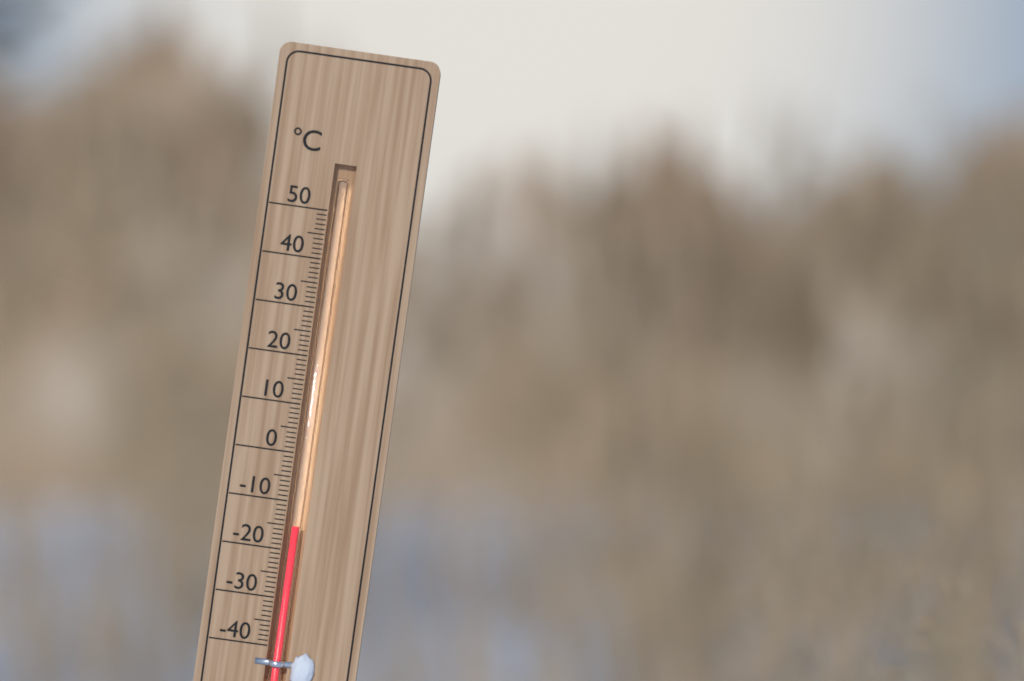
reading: -15 °C
